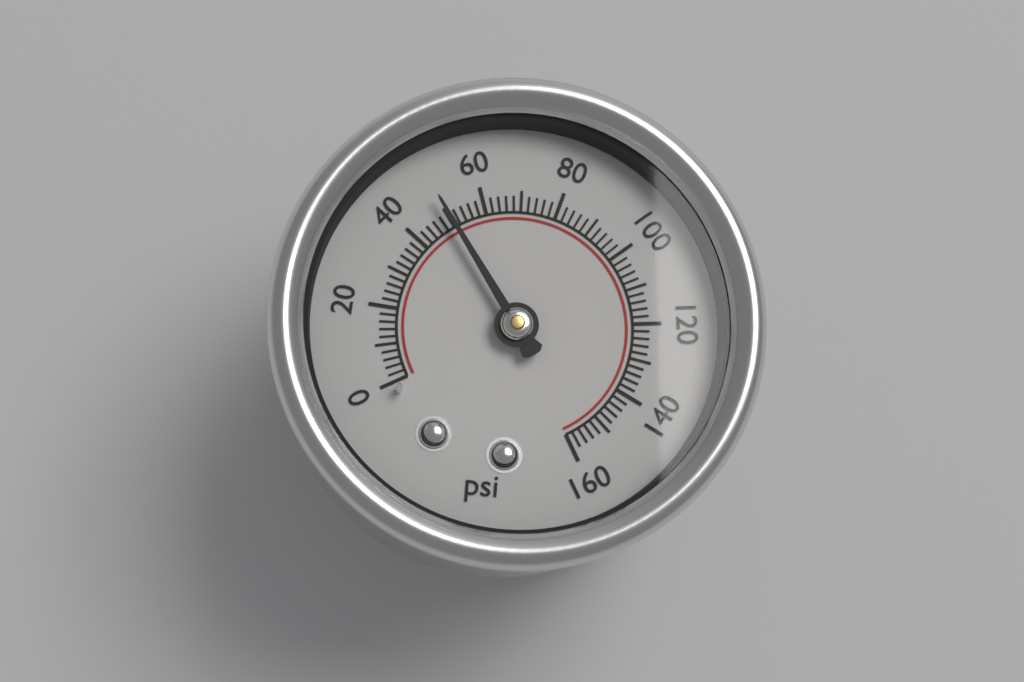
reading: 50 psi
